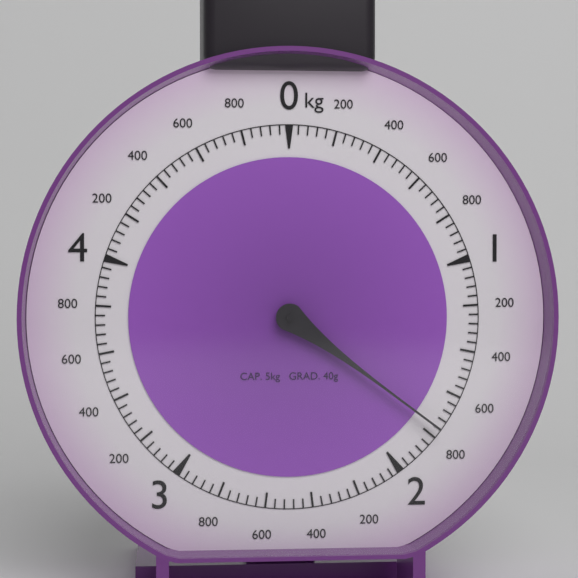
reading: 1.76 kg
